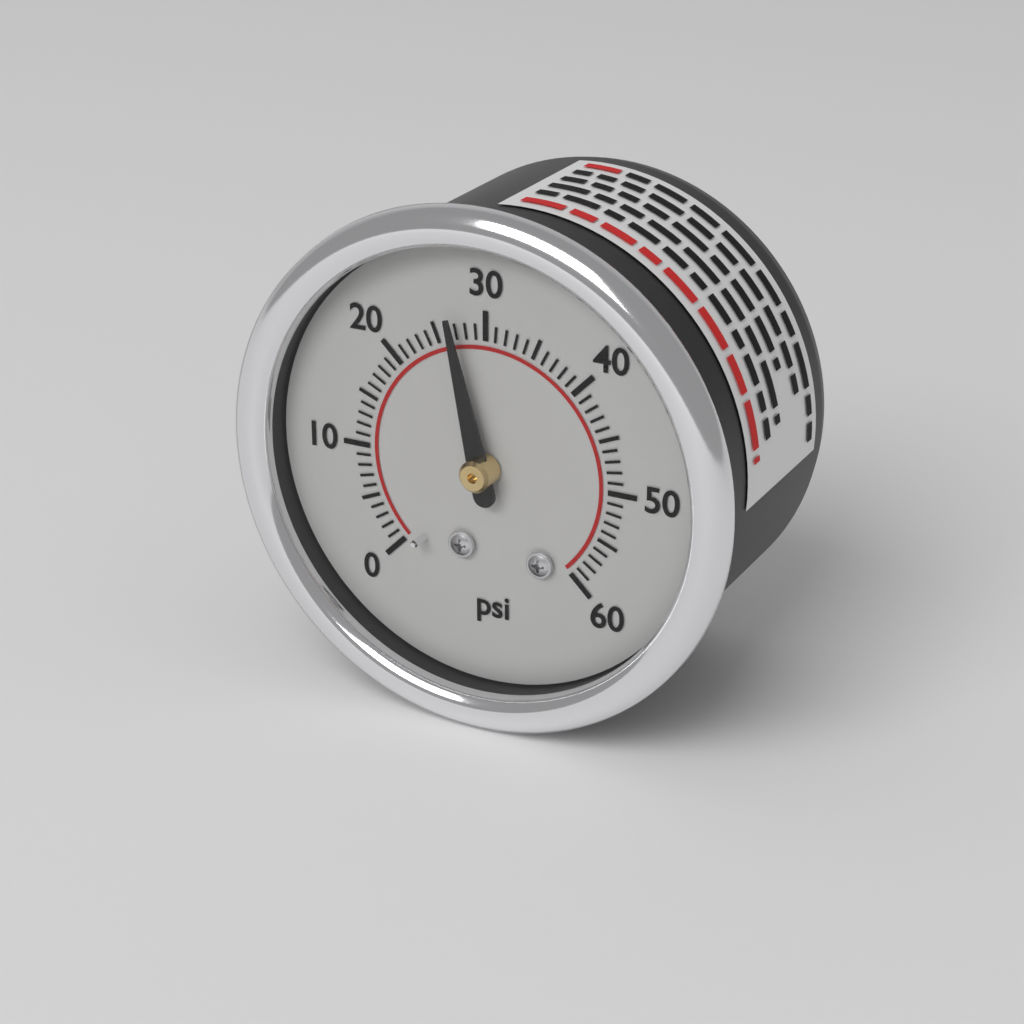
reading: 27 psi
